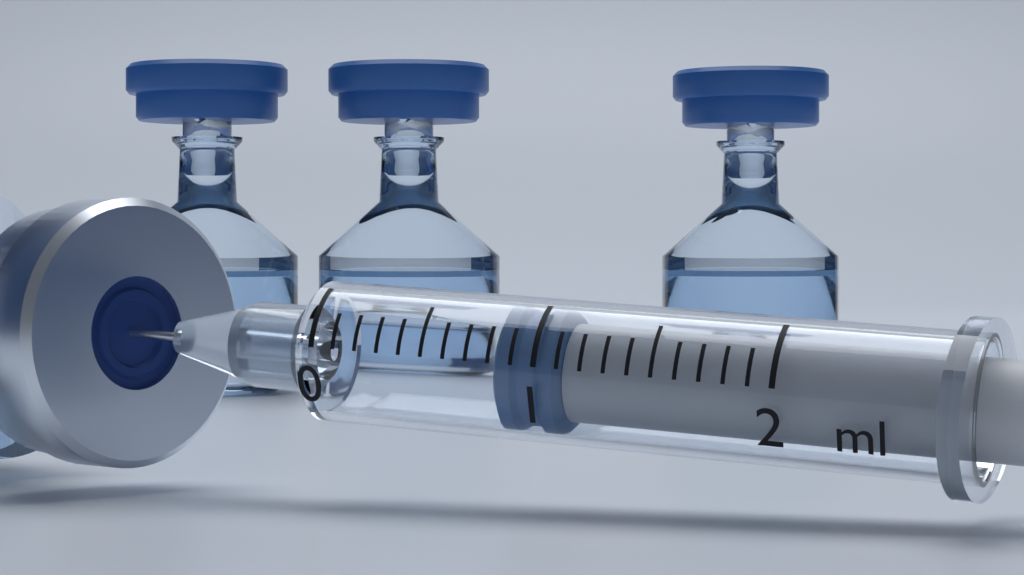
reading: 0.8 ml
